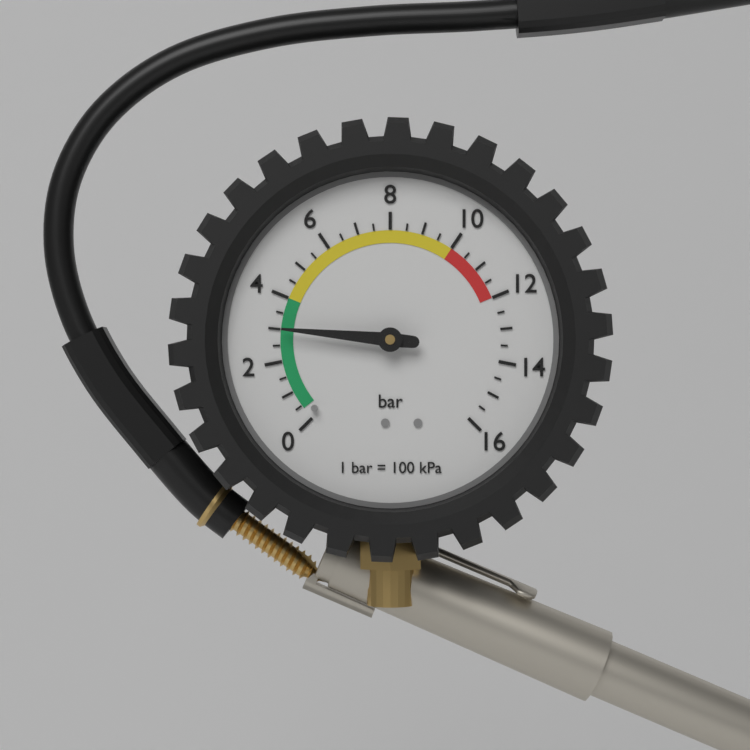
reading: 3.0 bar
